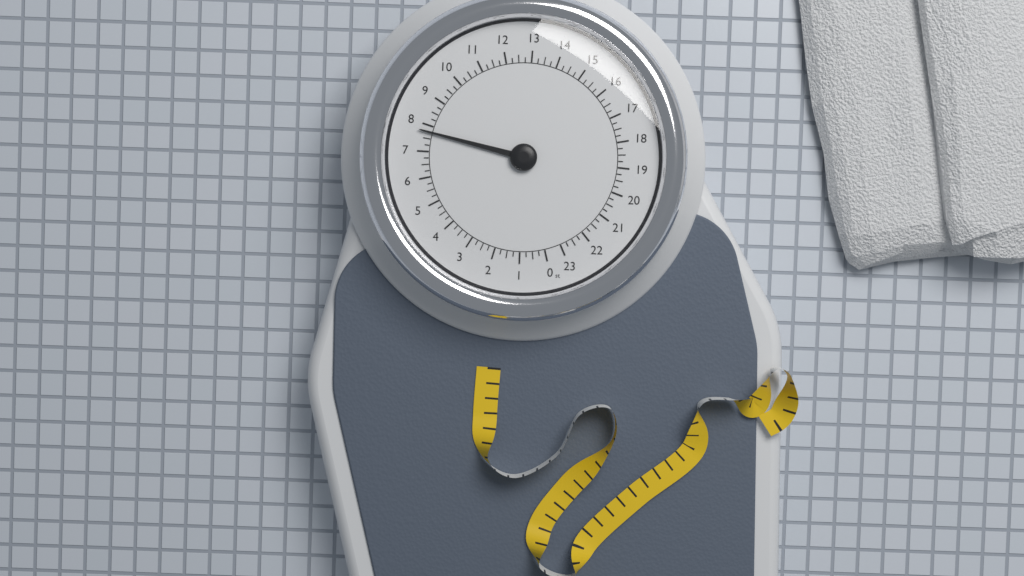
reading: 7.75 st
